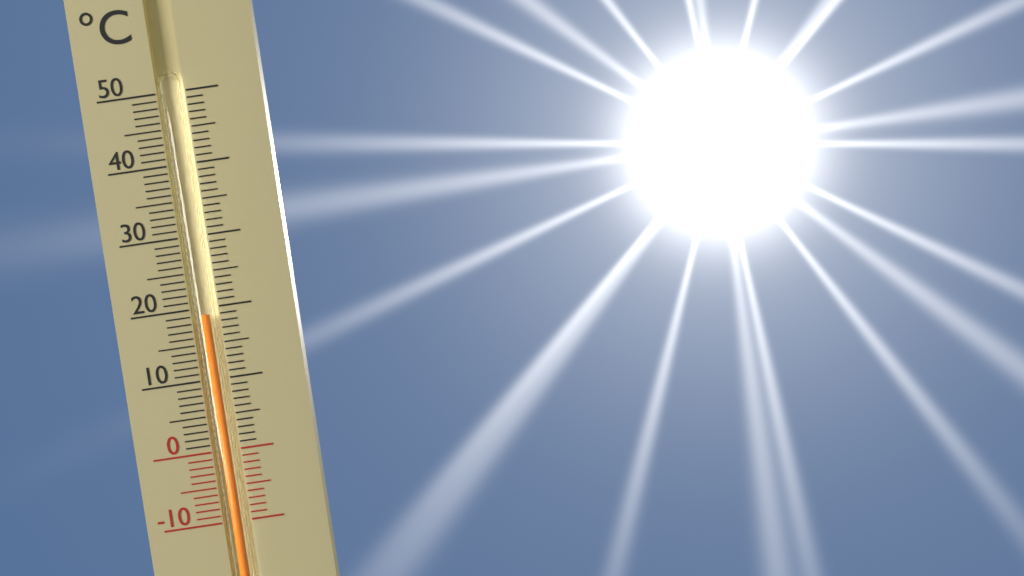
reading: 19 °C
